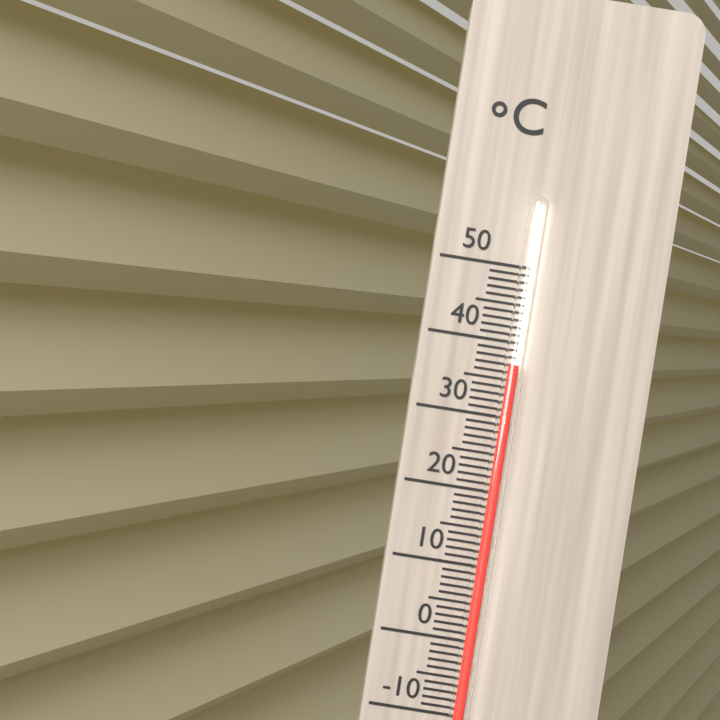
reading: 37 °C
